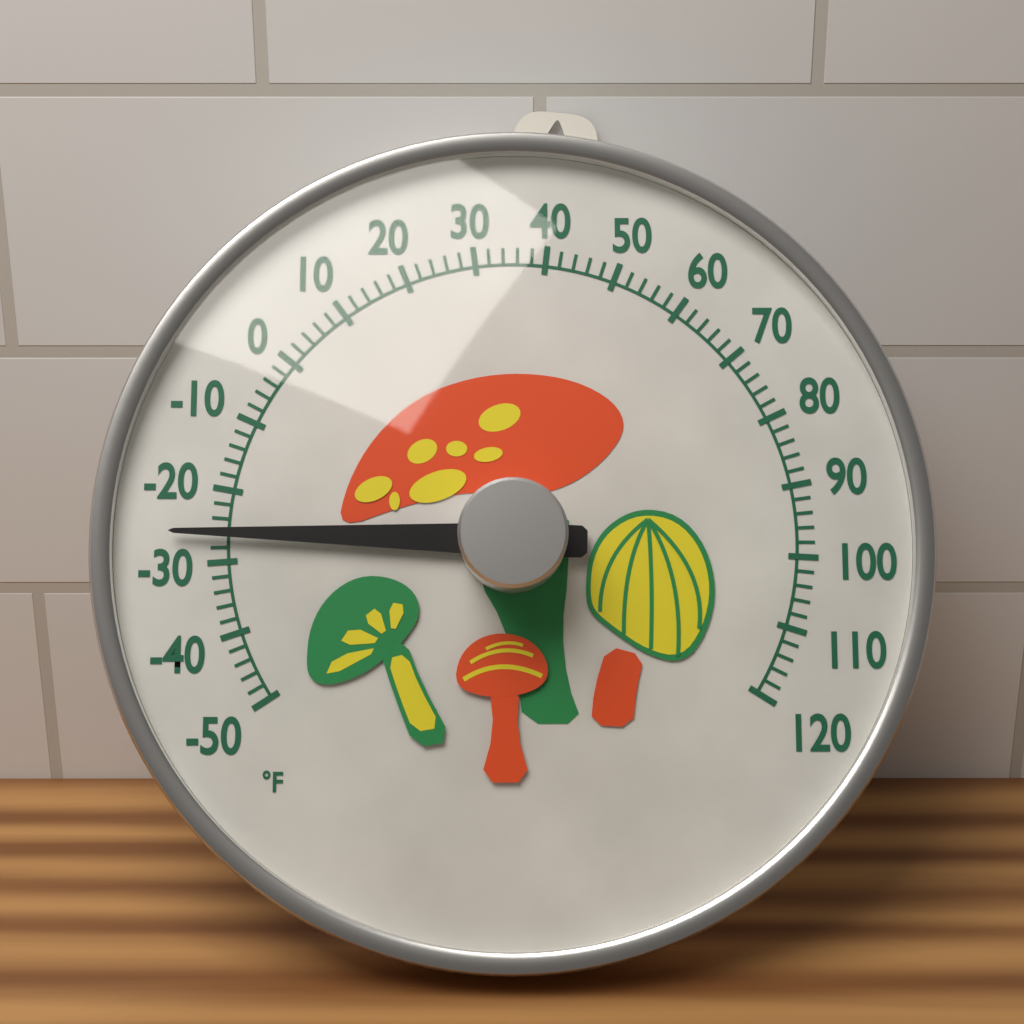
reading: -26 °F
